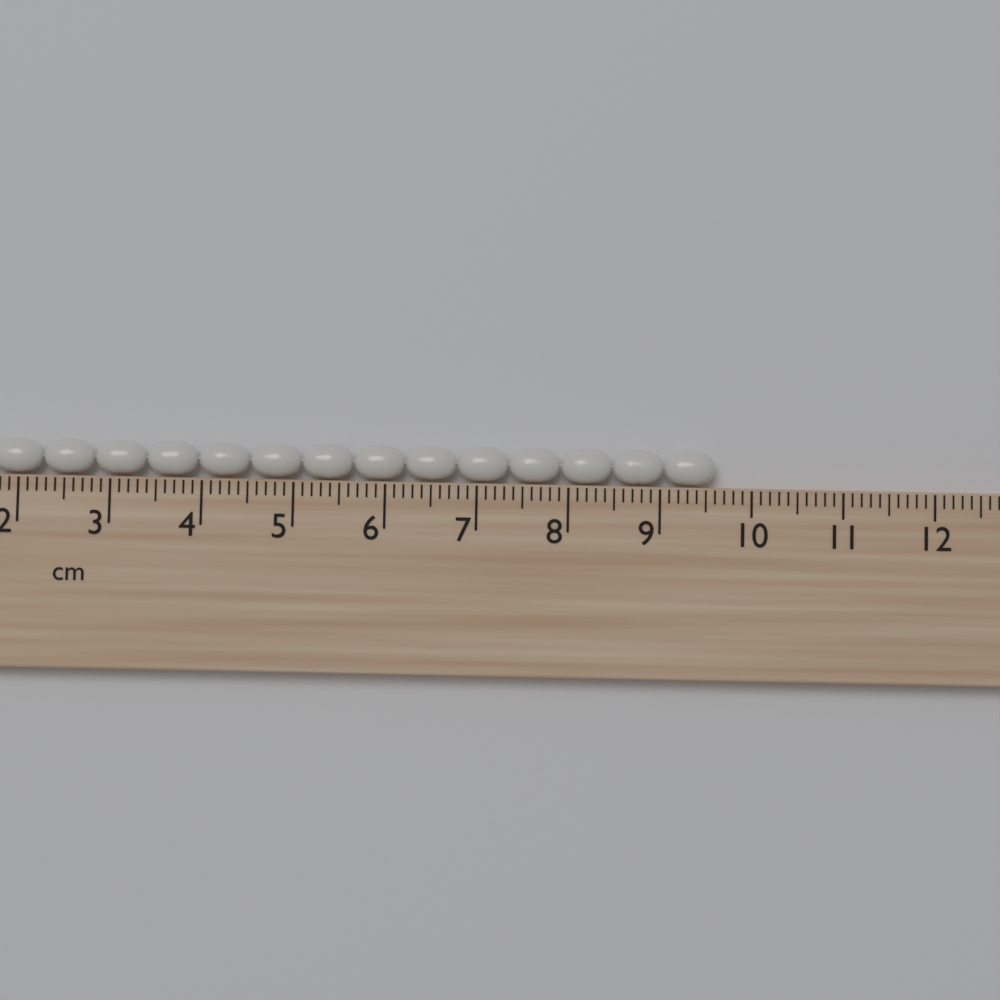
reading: 9.6 cm
